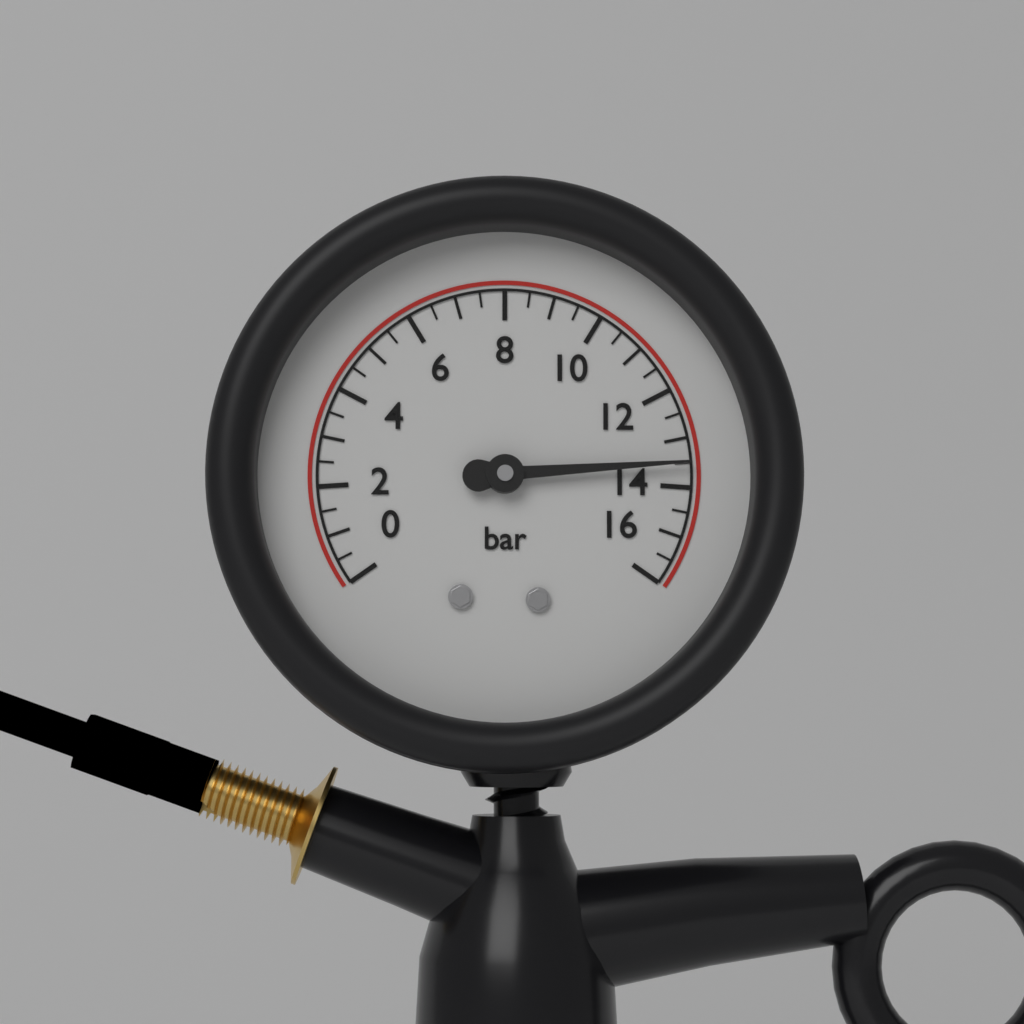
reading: 13.5 bar
